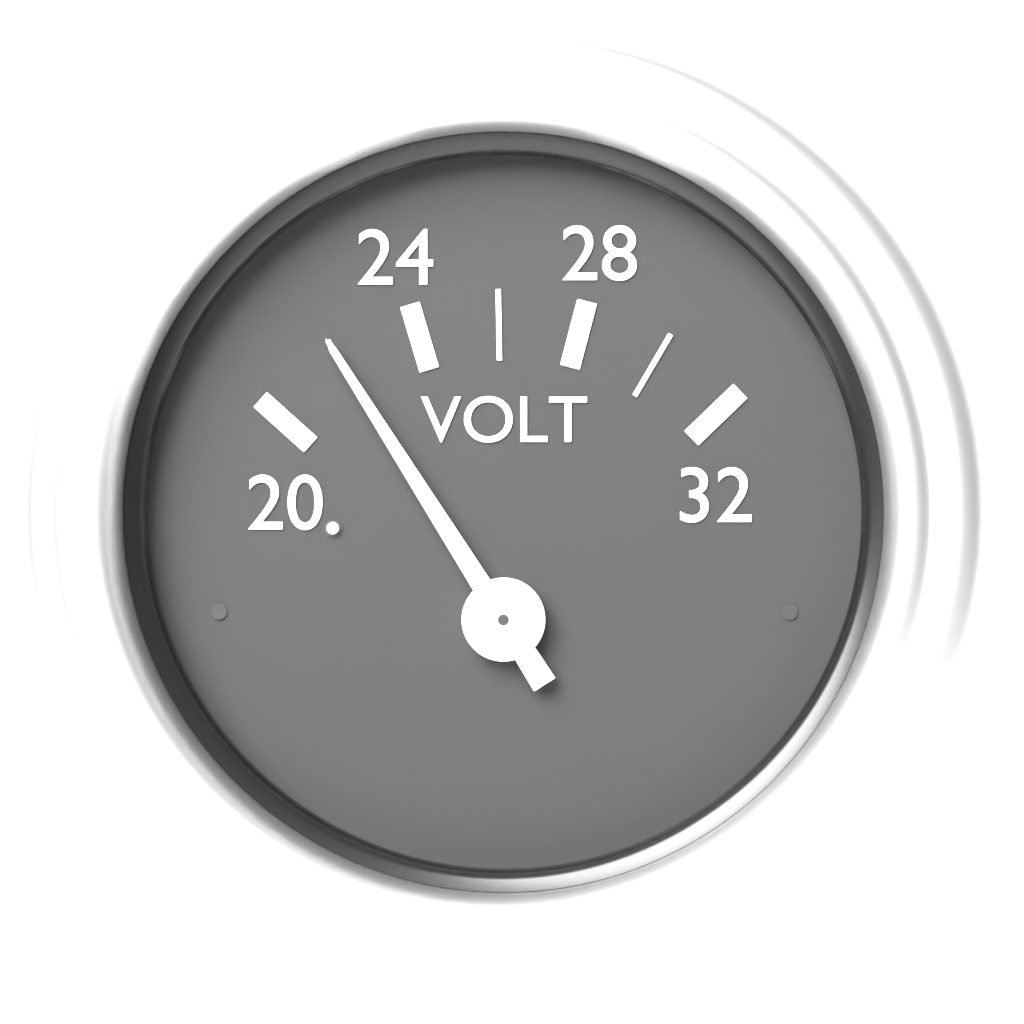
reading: 22 V
